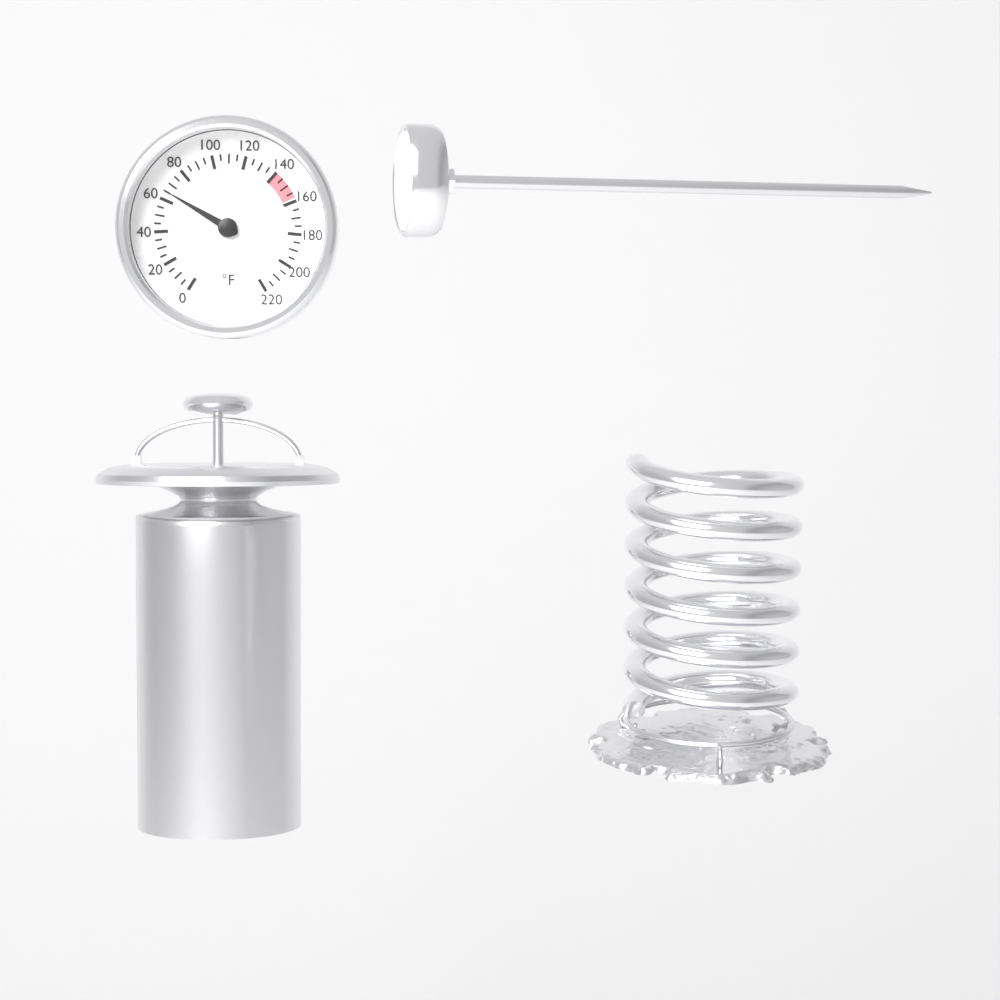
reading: 65 °F
